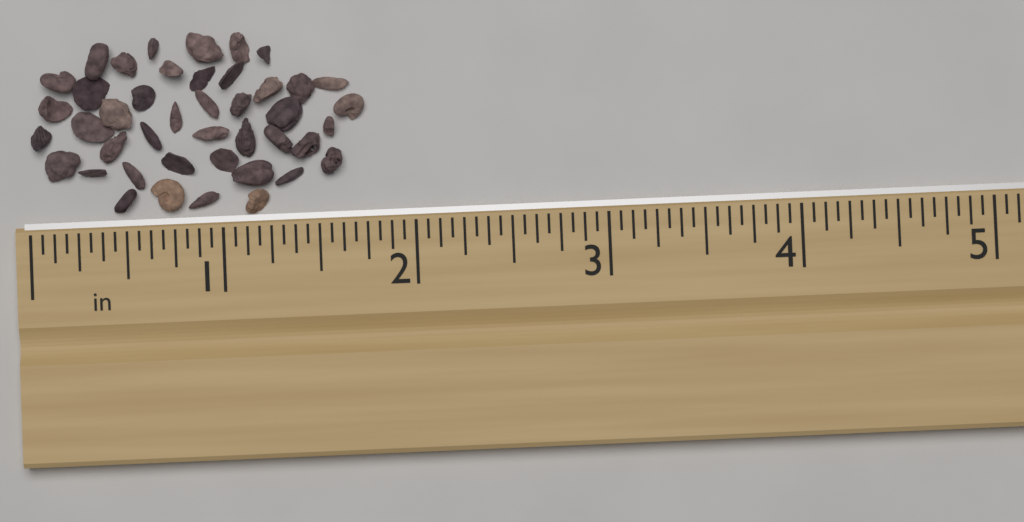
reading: 1.7500 in
